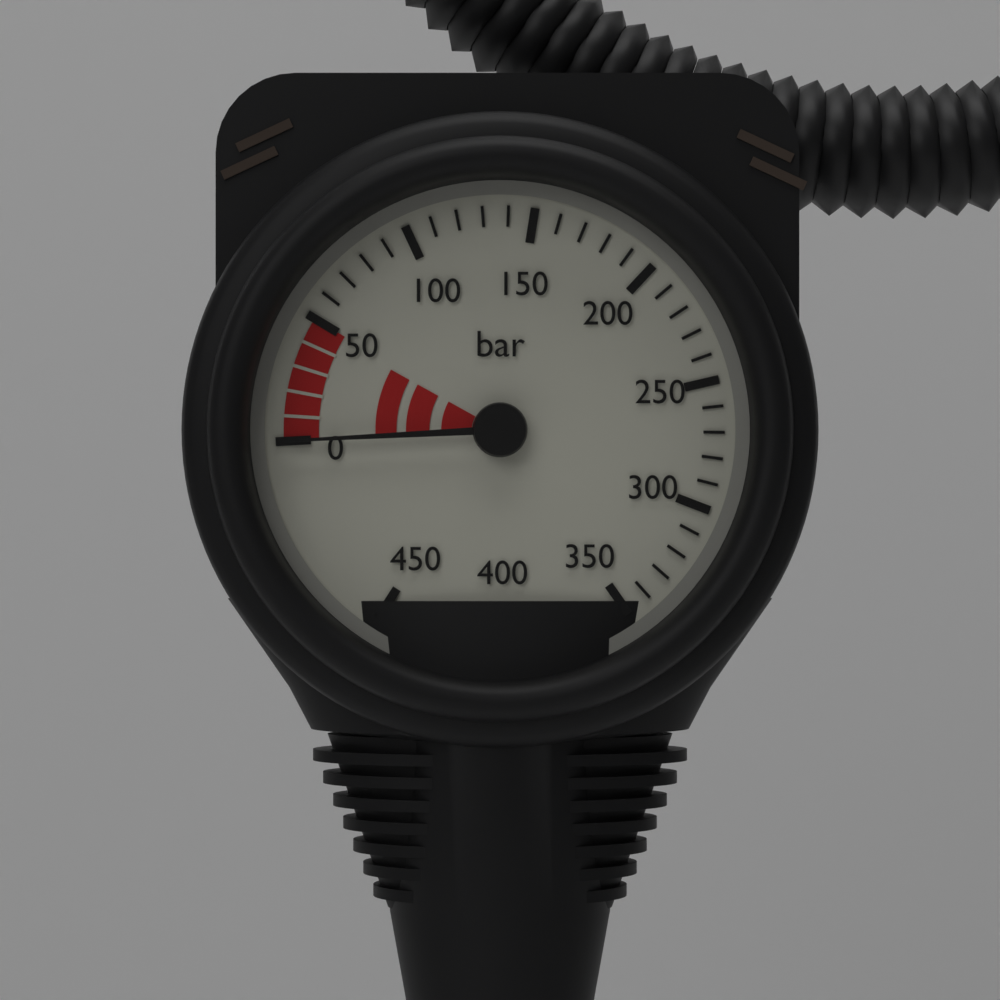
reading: 0 bar
